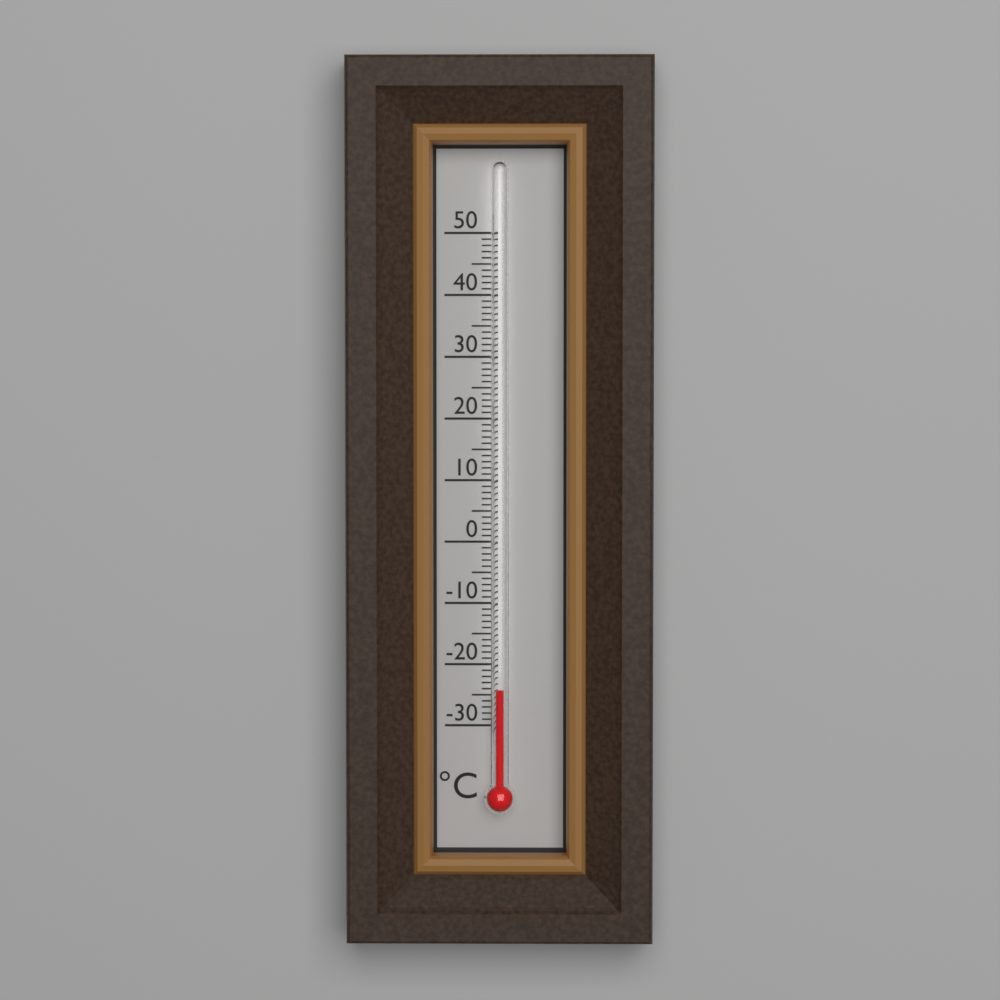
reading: -24 °C
